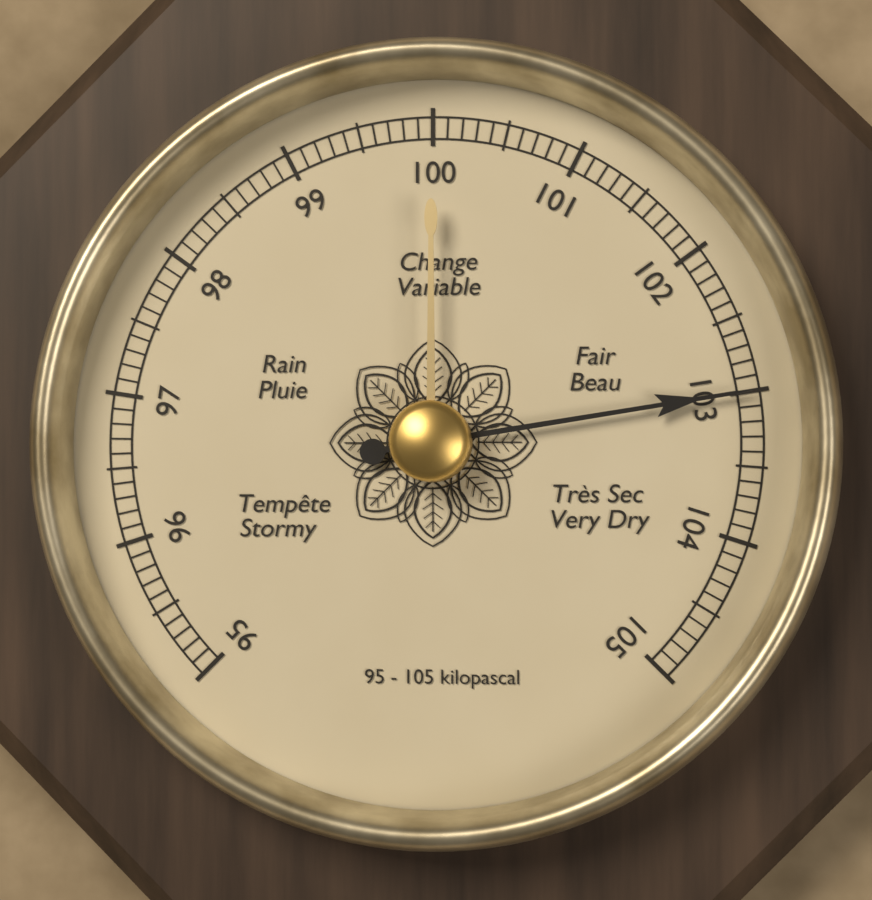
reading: 103.0 kPa
